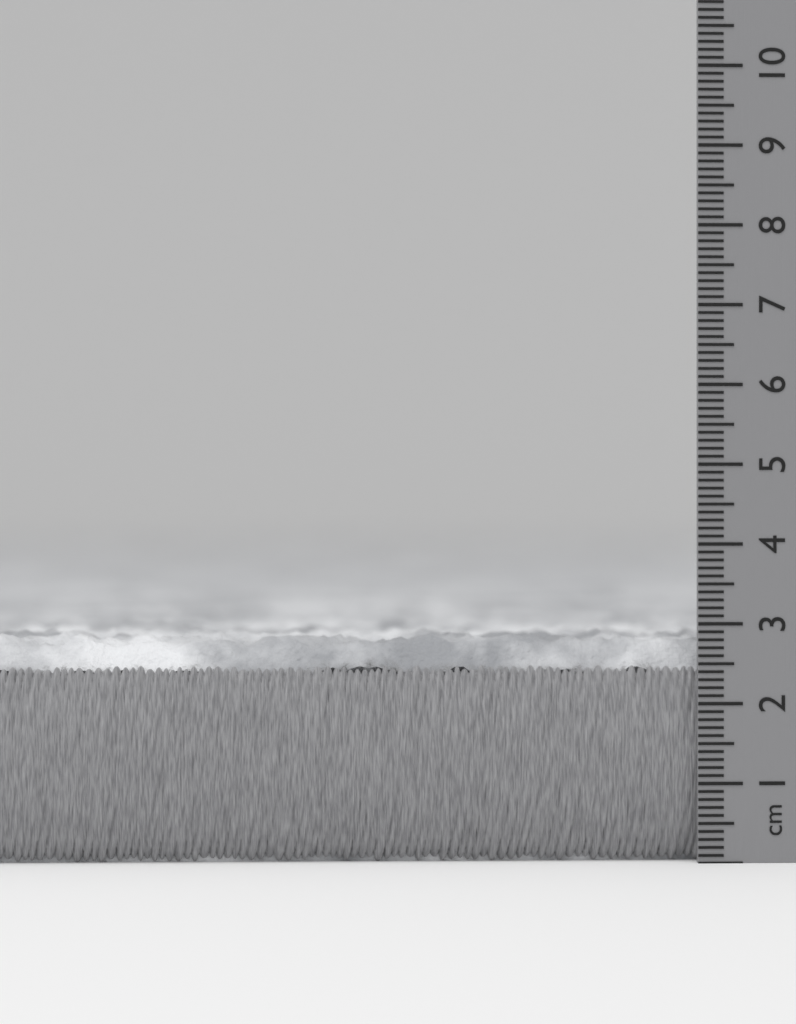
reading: 2.9 cm
